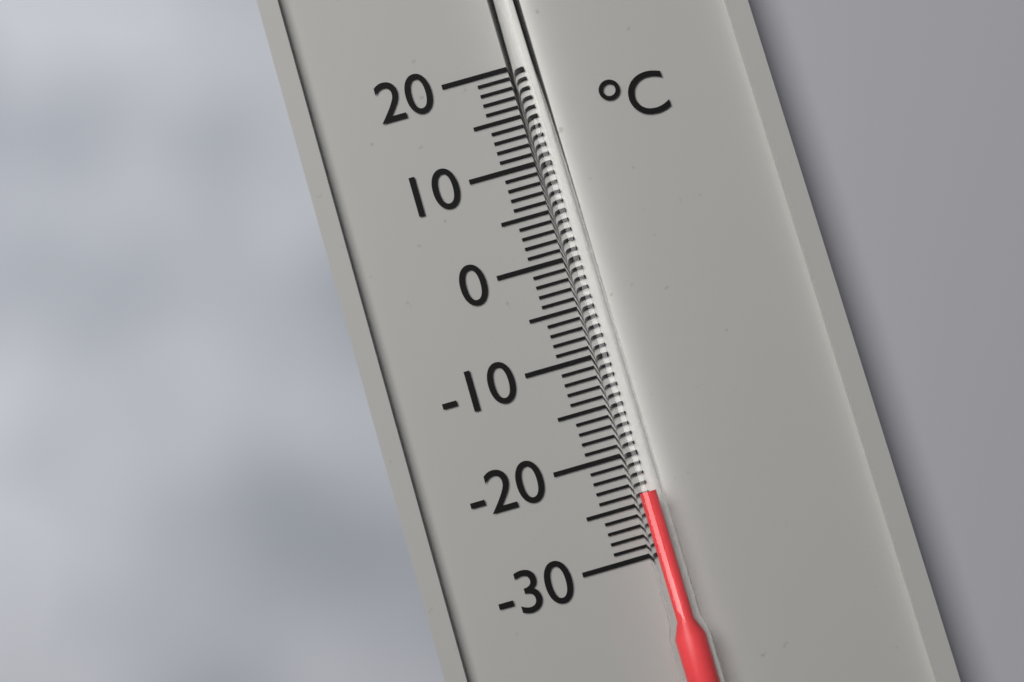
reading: -24 °C
